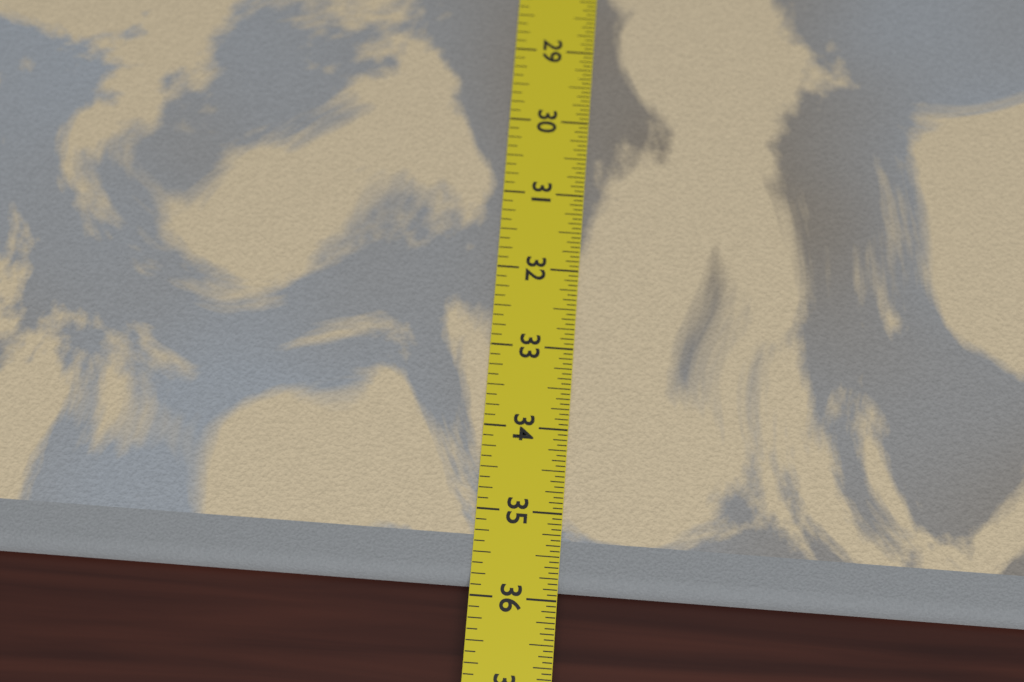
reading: 35.8750 in
